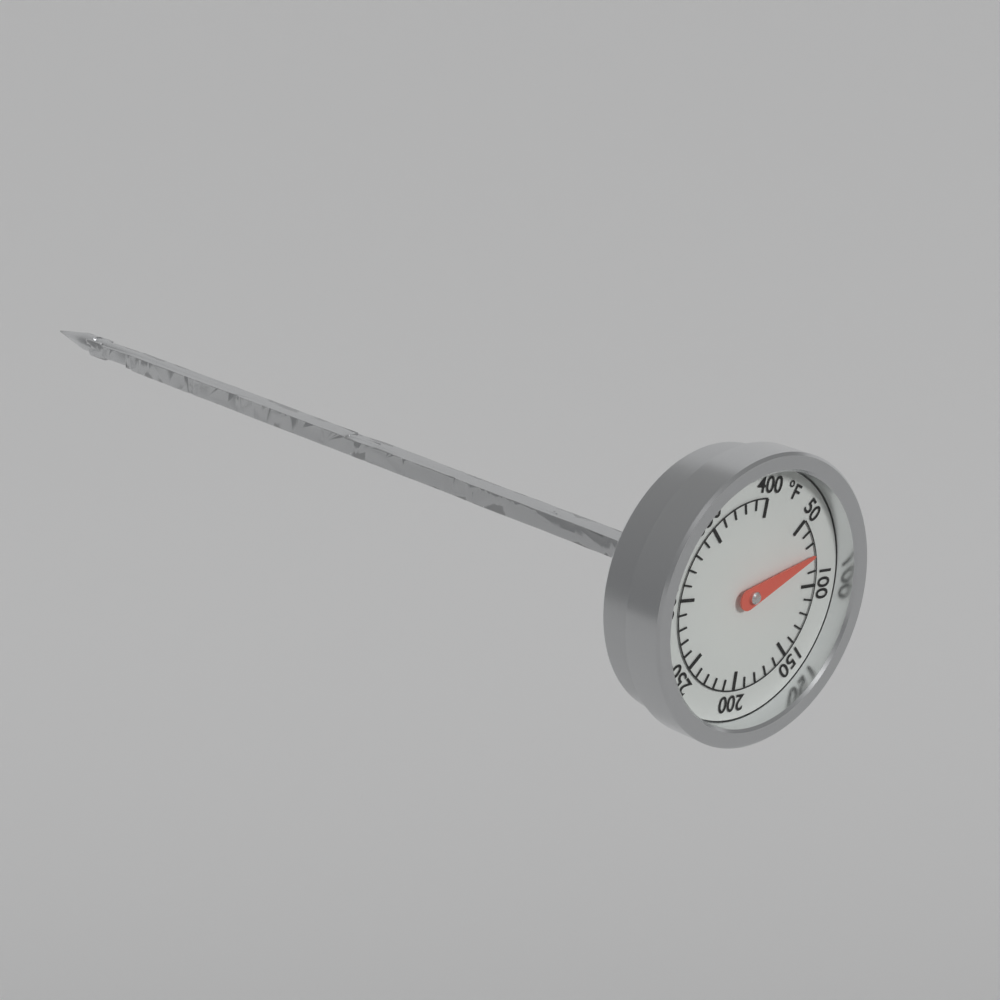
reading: 77 °F
